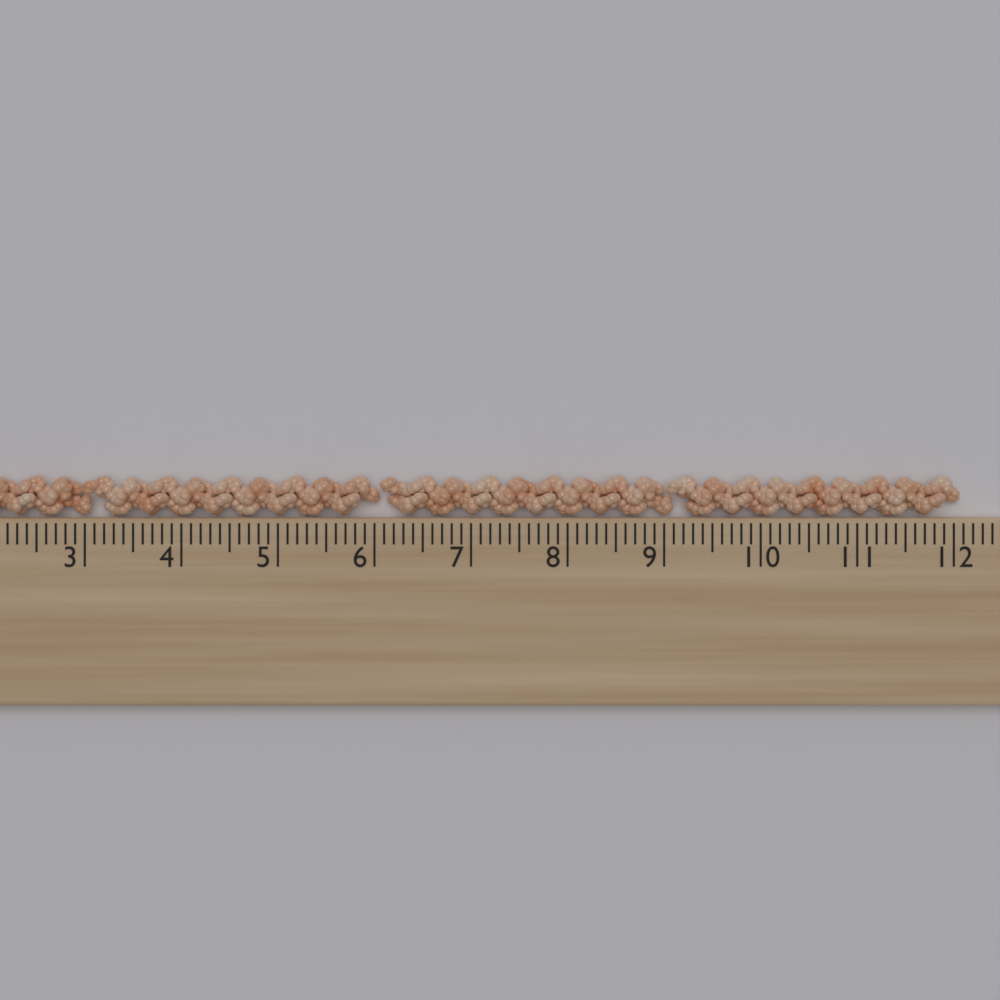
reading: 12.1 cm
